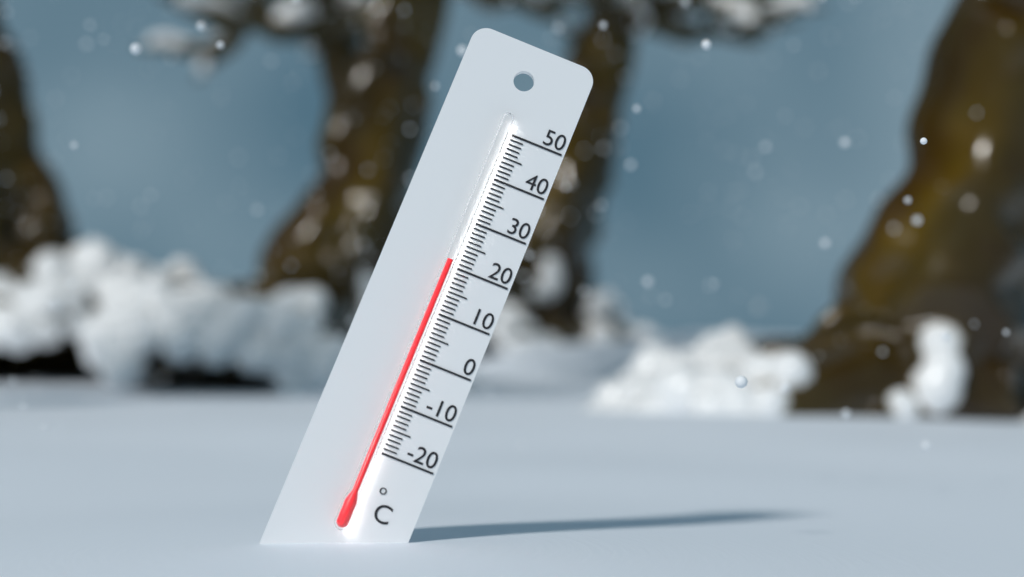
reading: 21 °C
